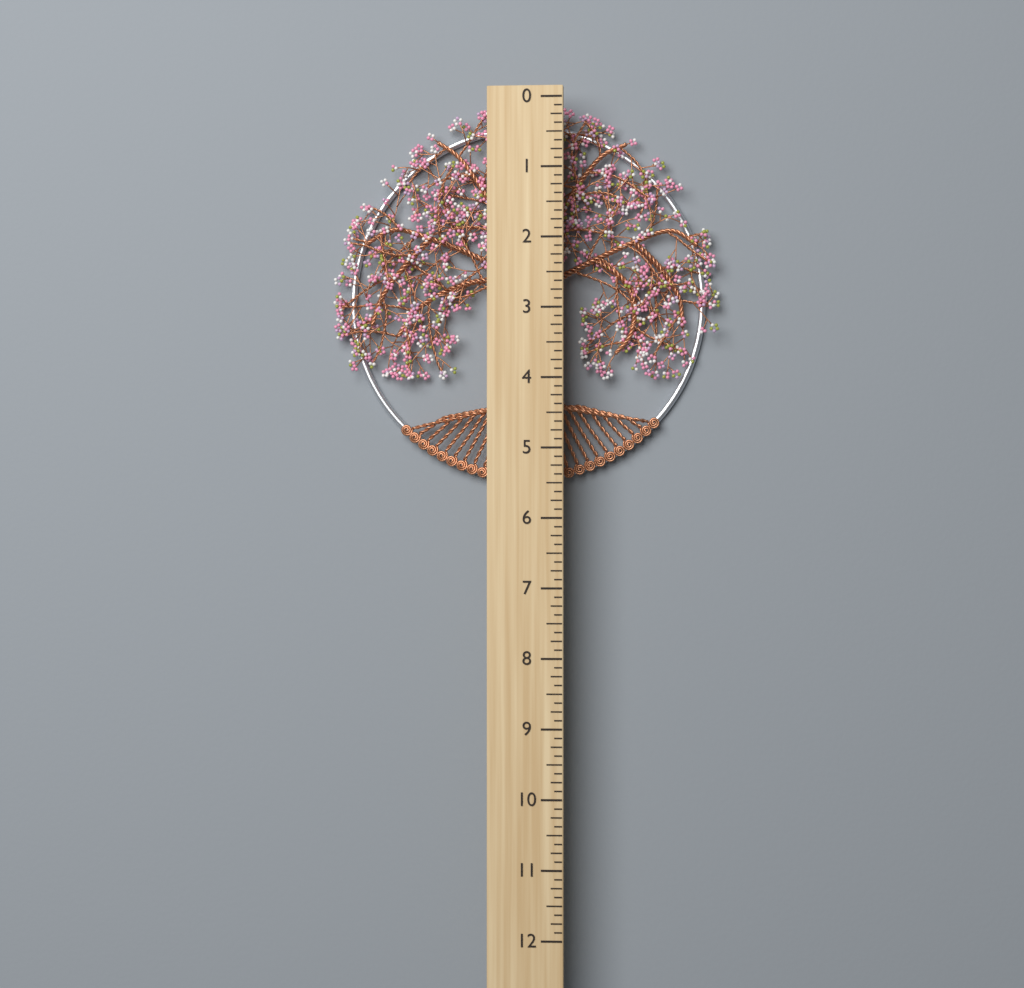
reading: 5.500 (no unit)
